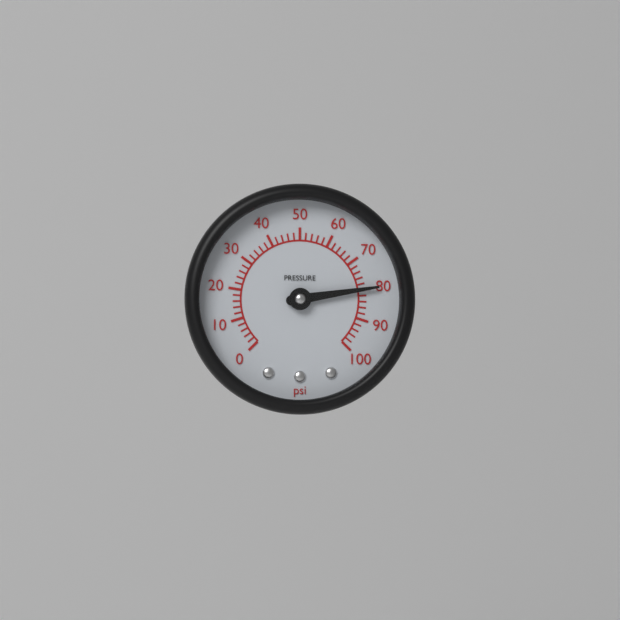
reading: 80 psi
